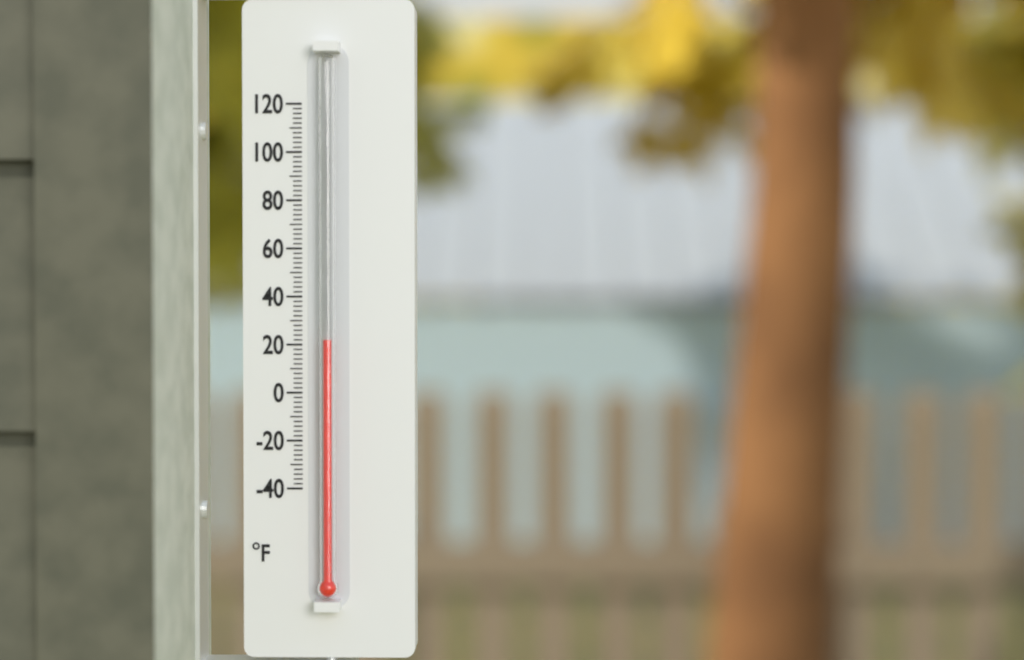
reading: 22 °F
